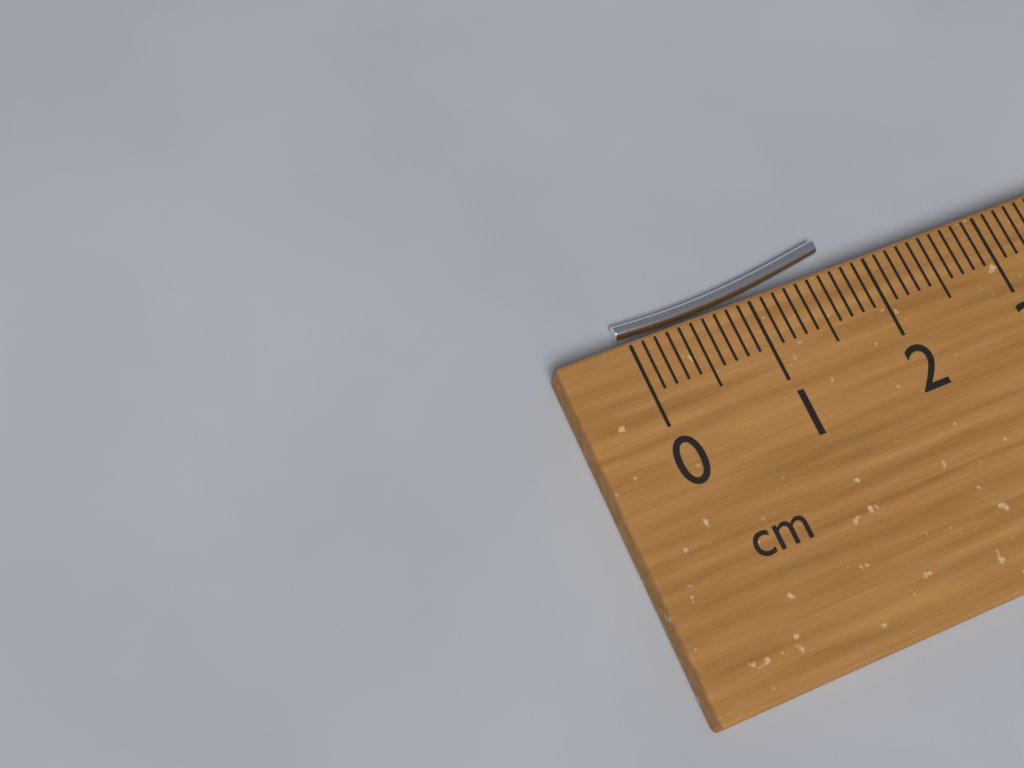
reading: 1.8 cm
